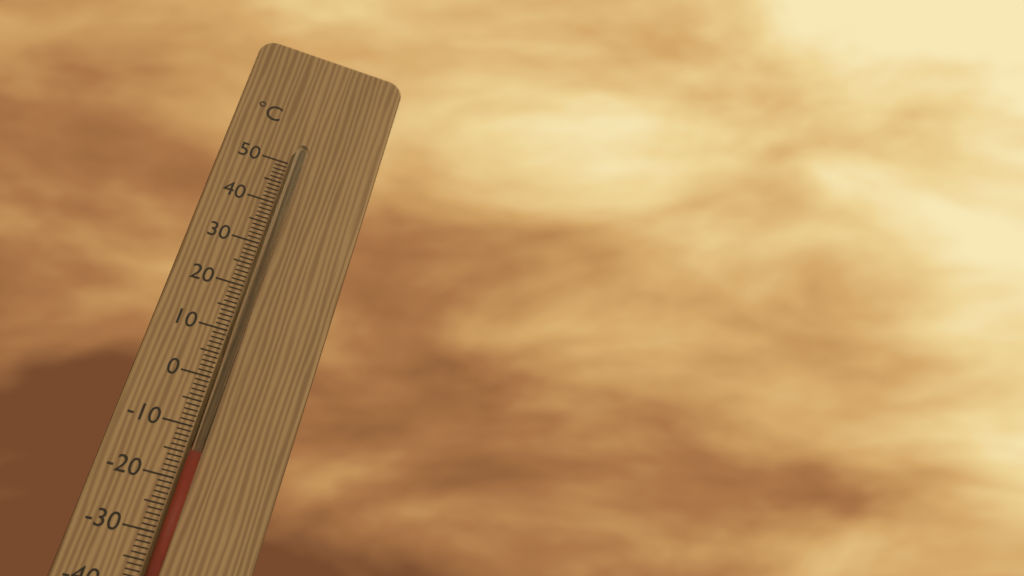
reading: -15 °C
